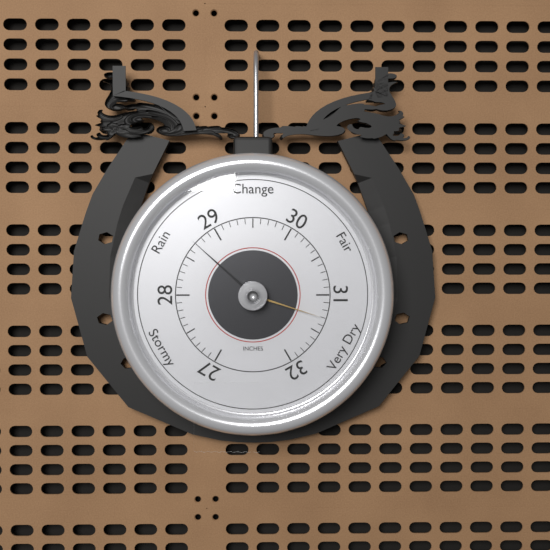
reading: 28.7 inHg
